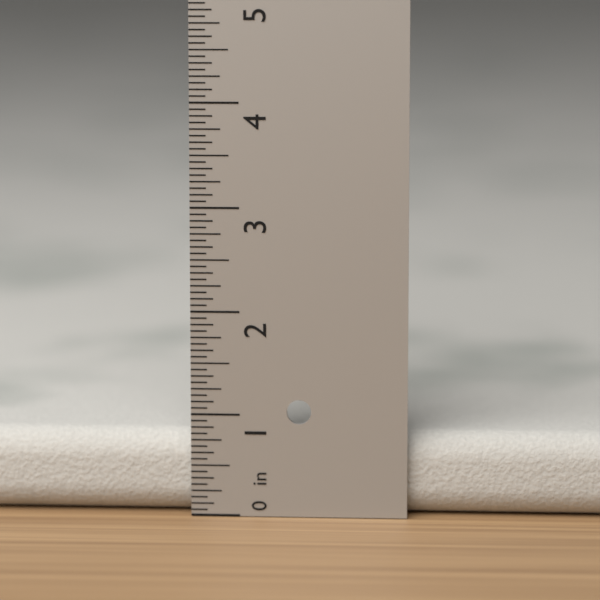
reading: 0.8125 in
